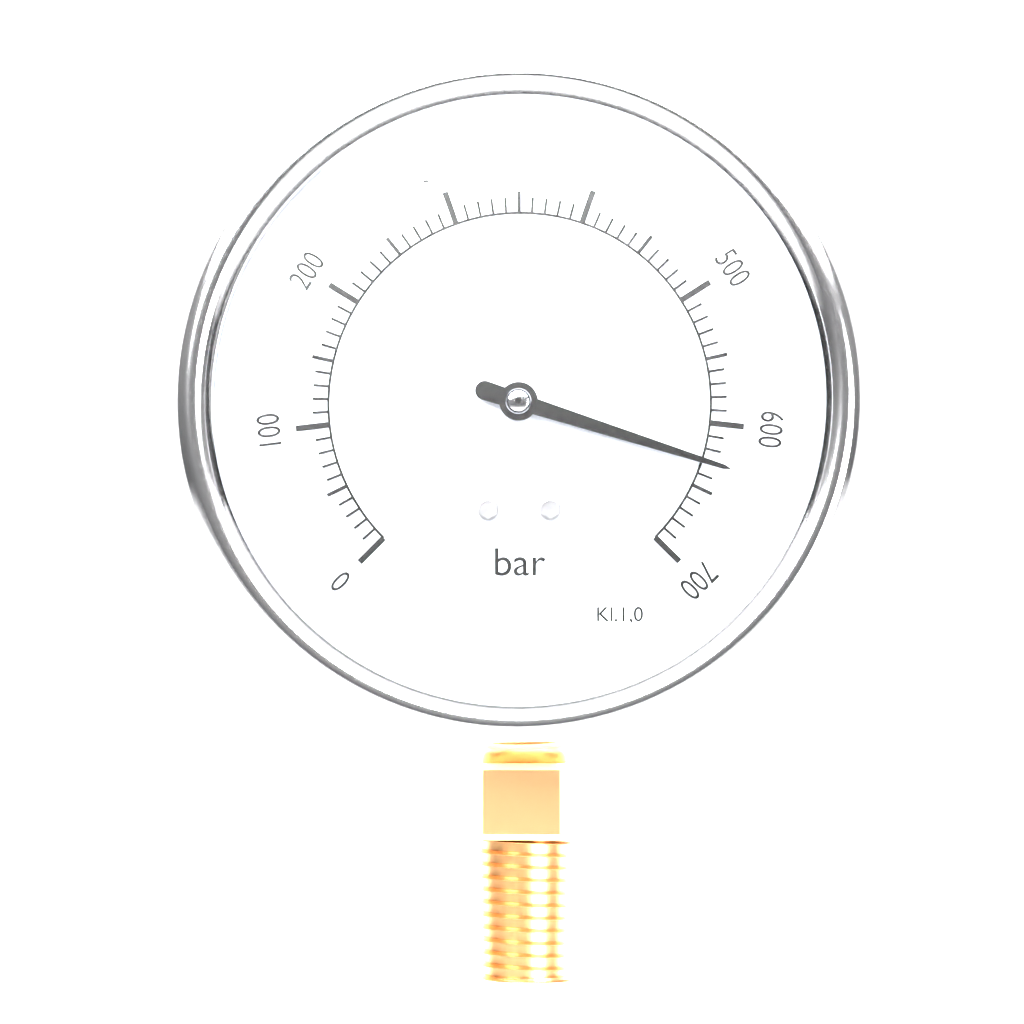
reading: 630 bar
